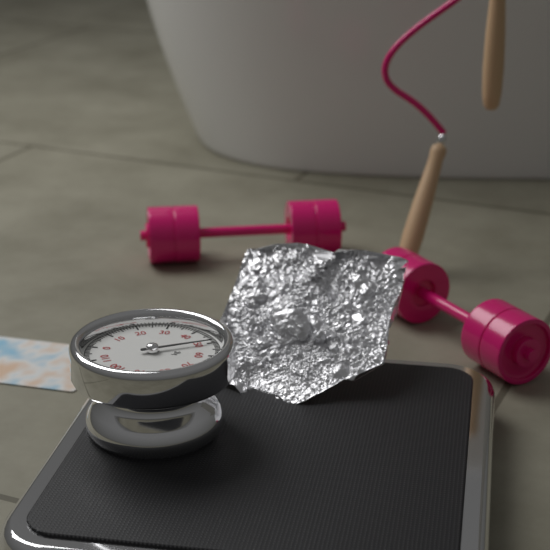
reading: 50 kg
